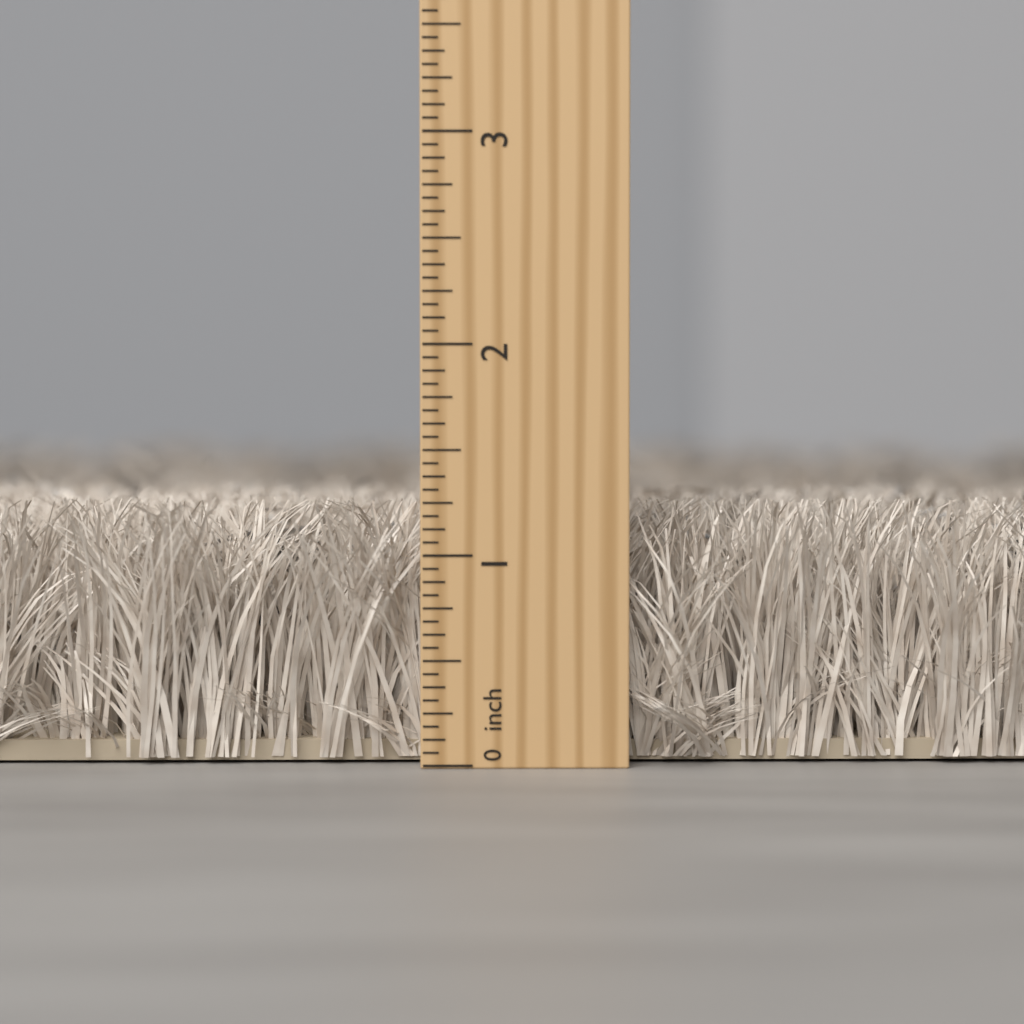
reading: 1.2500 inch
